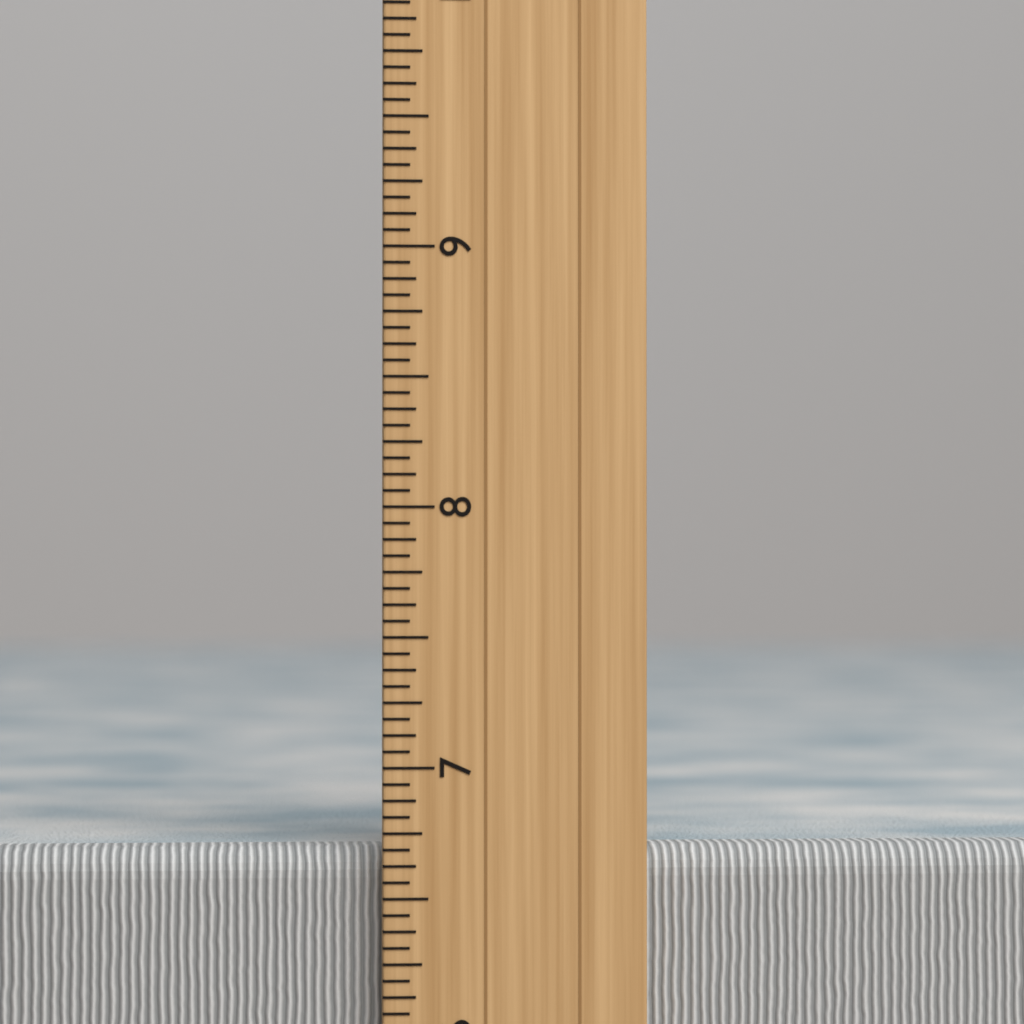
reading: 6.6875 inch
